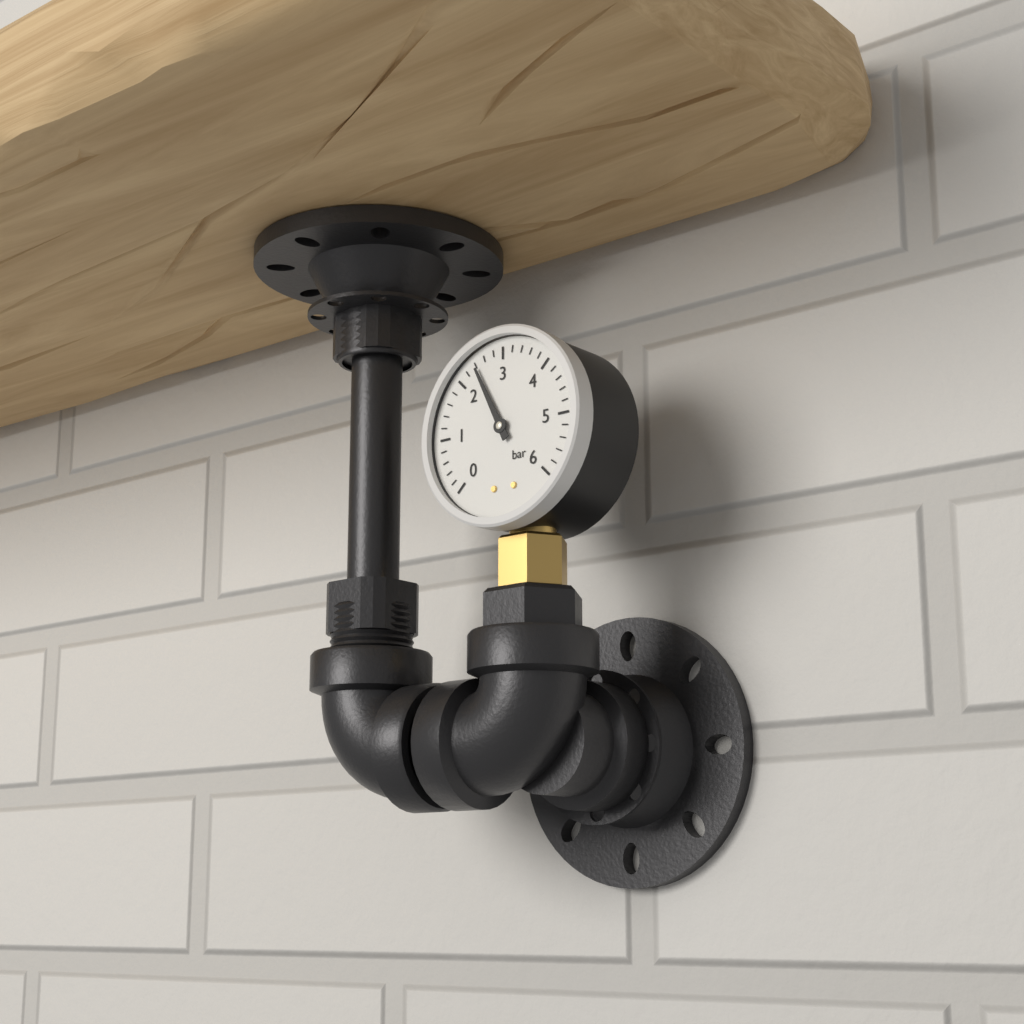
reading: 2.4 bar
